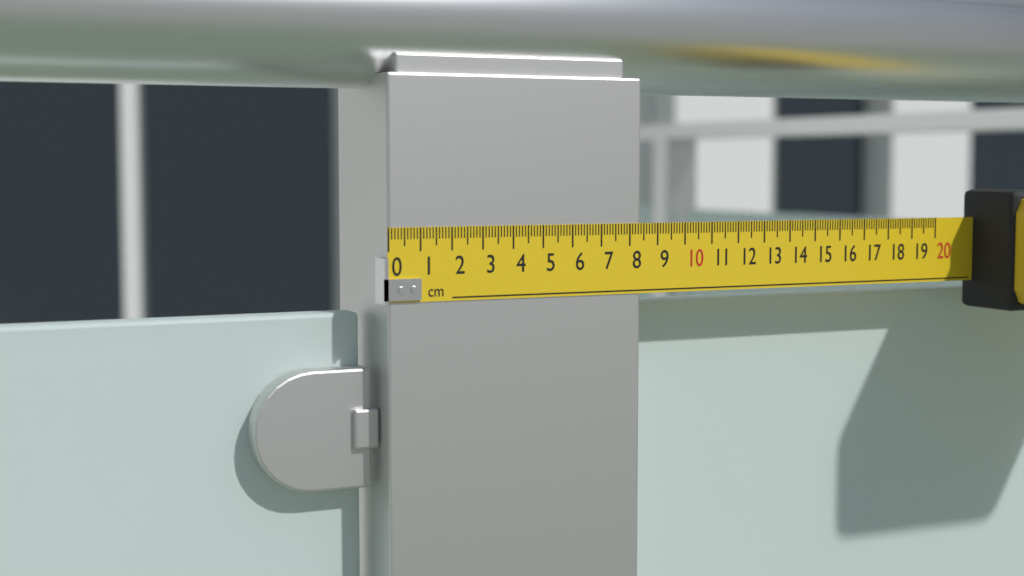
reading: 8.4 cm
